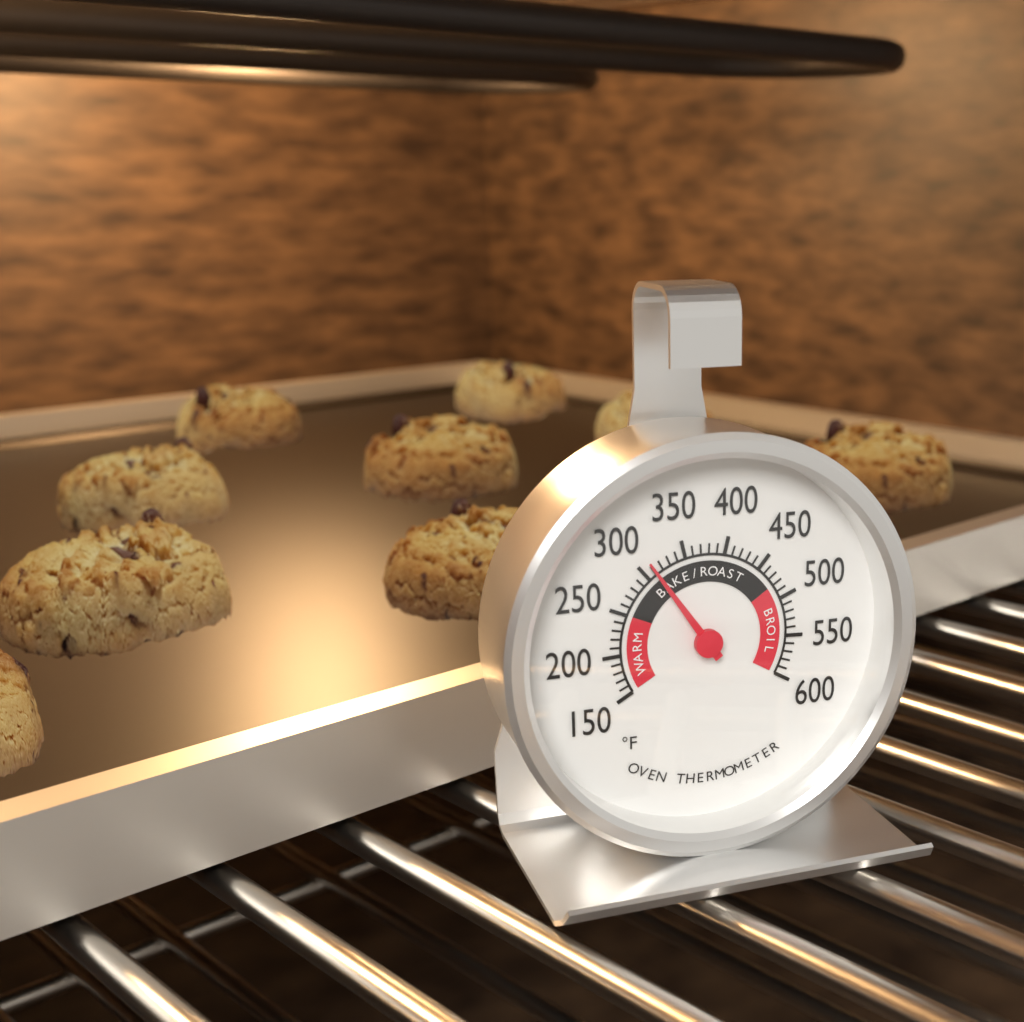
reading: 310 °F
